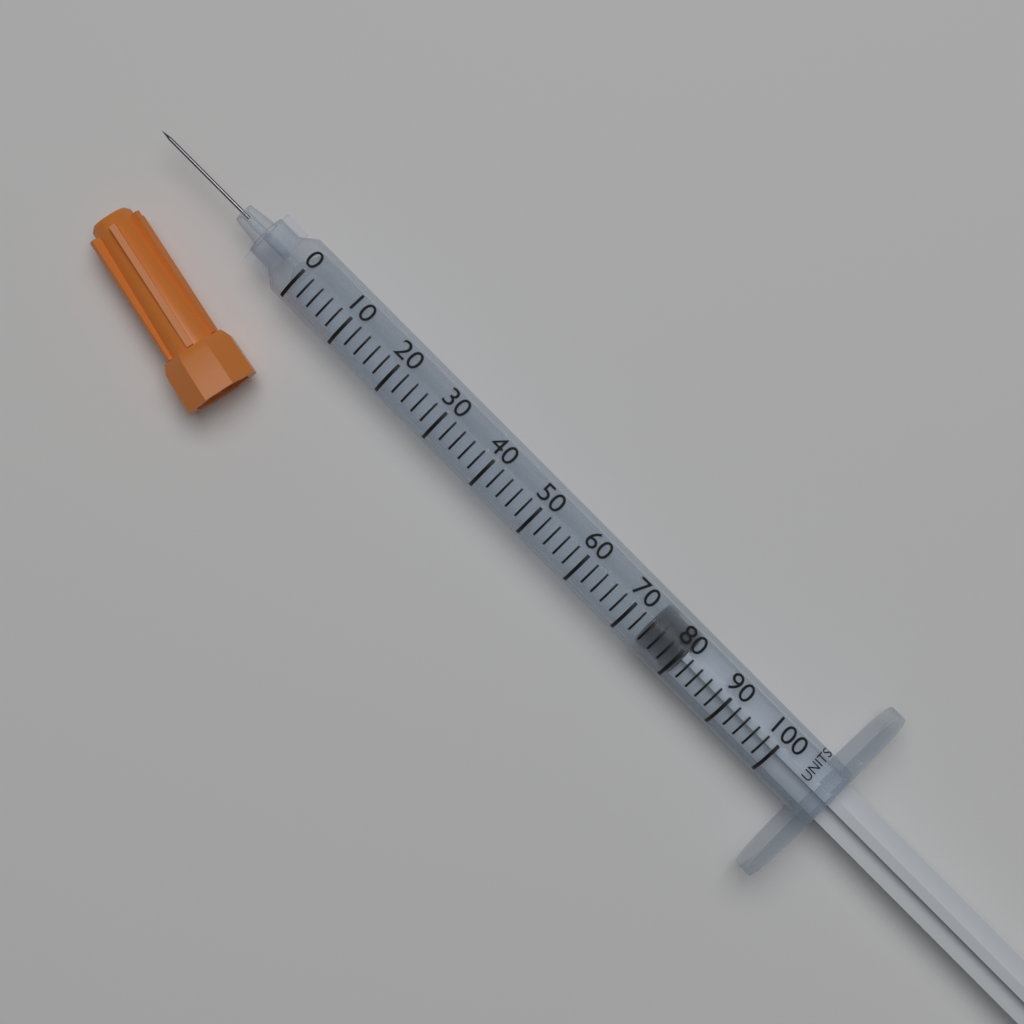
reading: 74 units
